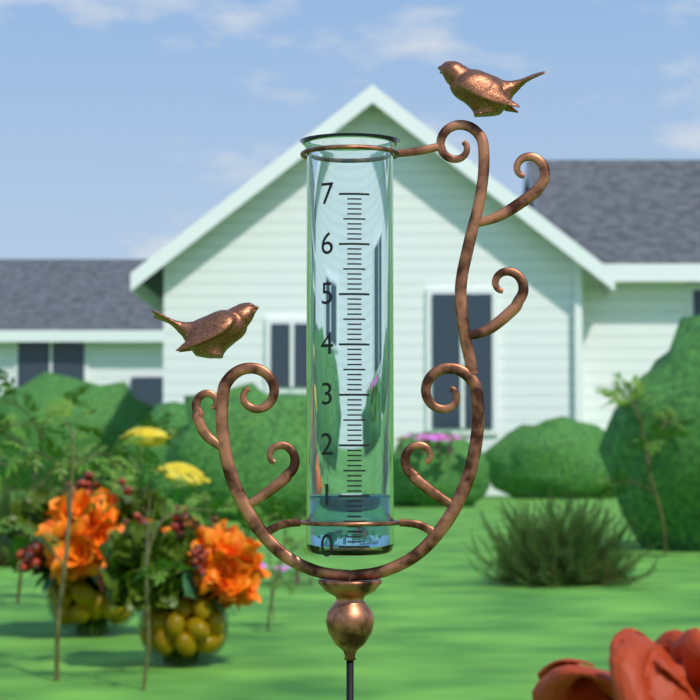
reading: 1.0 (no unit)
